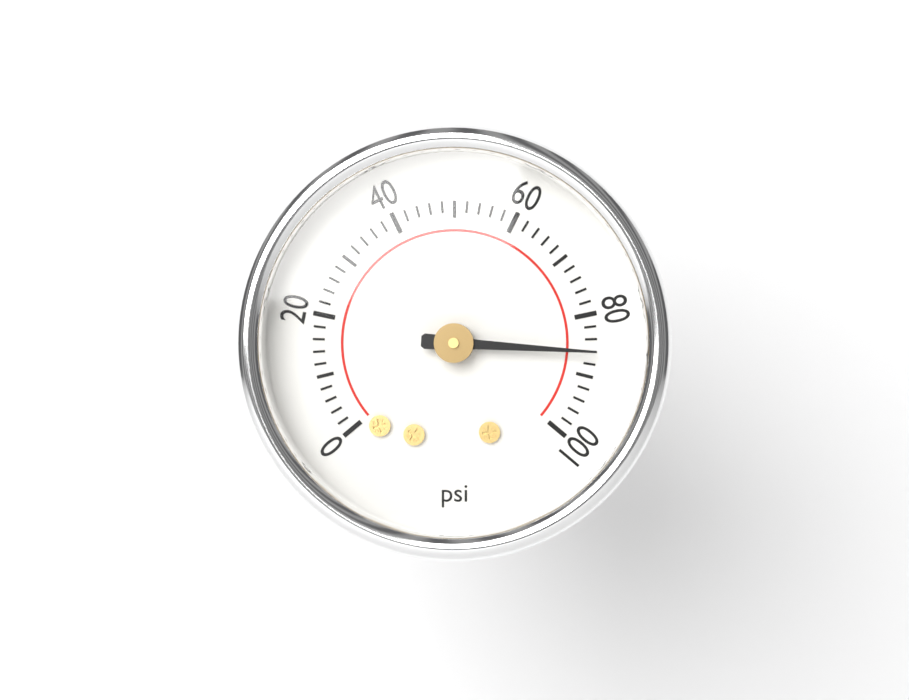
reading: 86 psi
